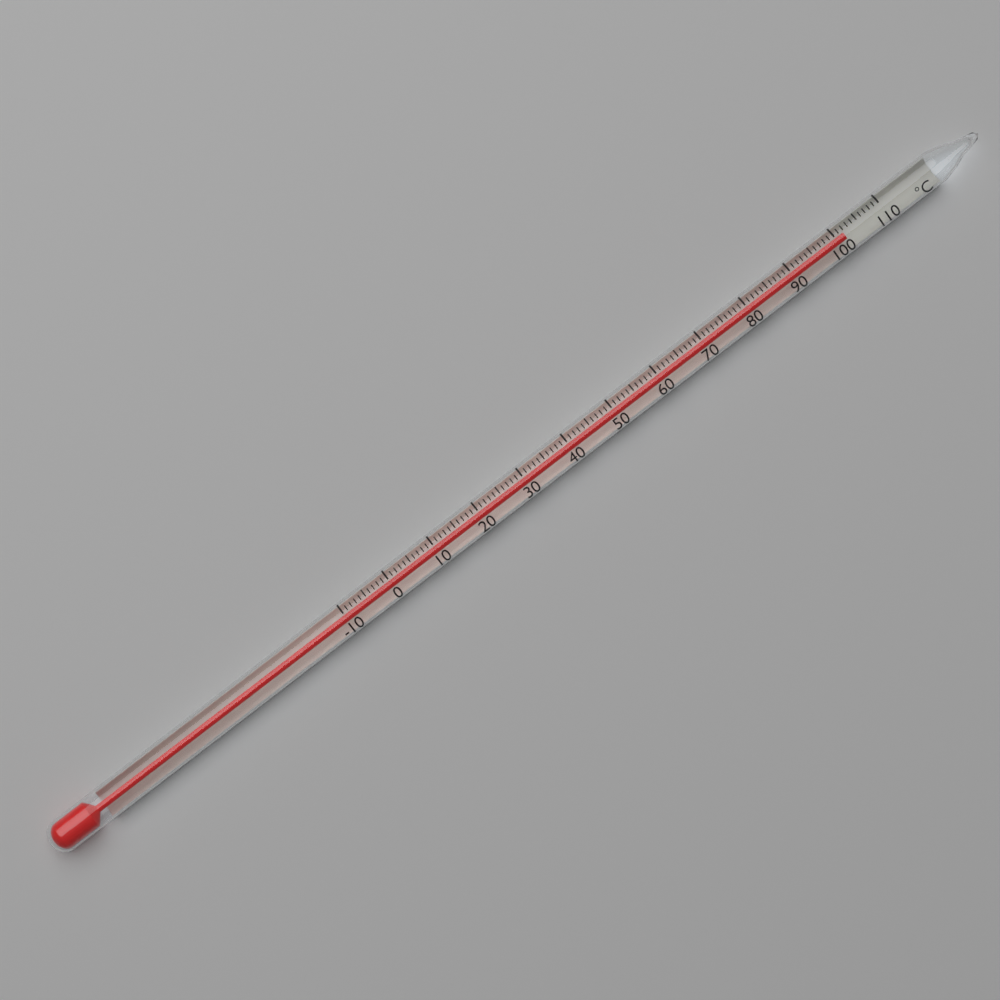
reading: 102 °C
